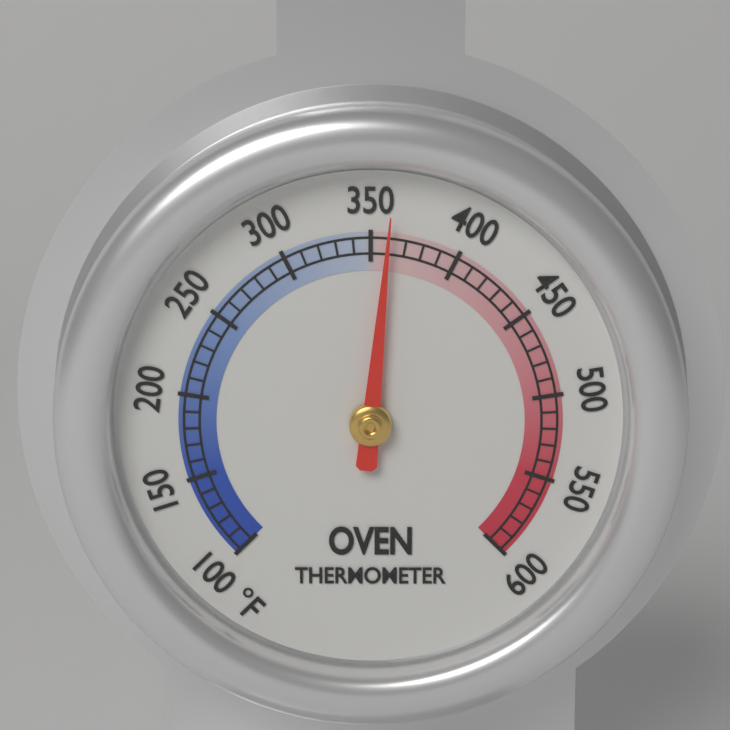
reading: 360 °F
